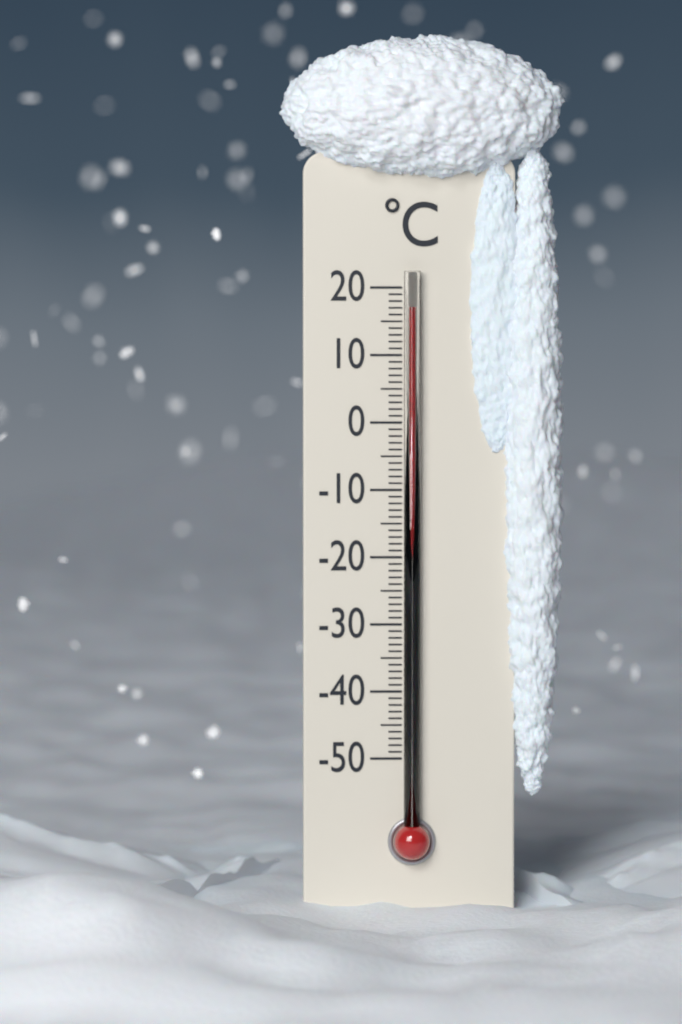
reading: 17 °C
